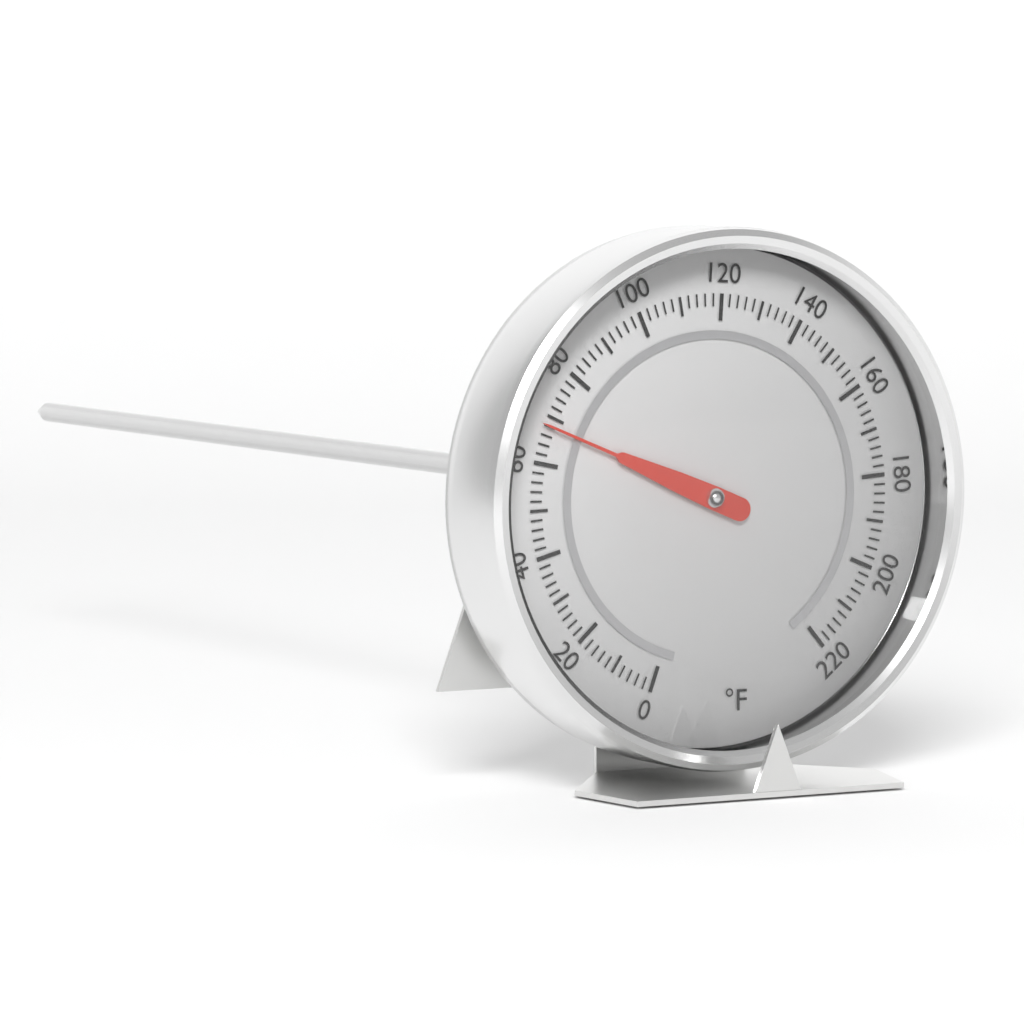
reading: 68 °F
